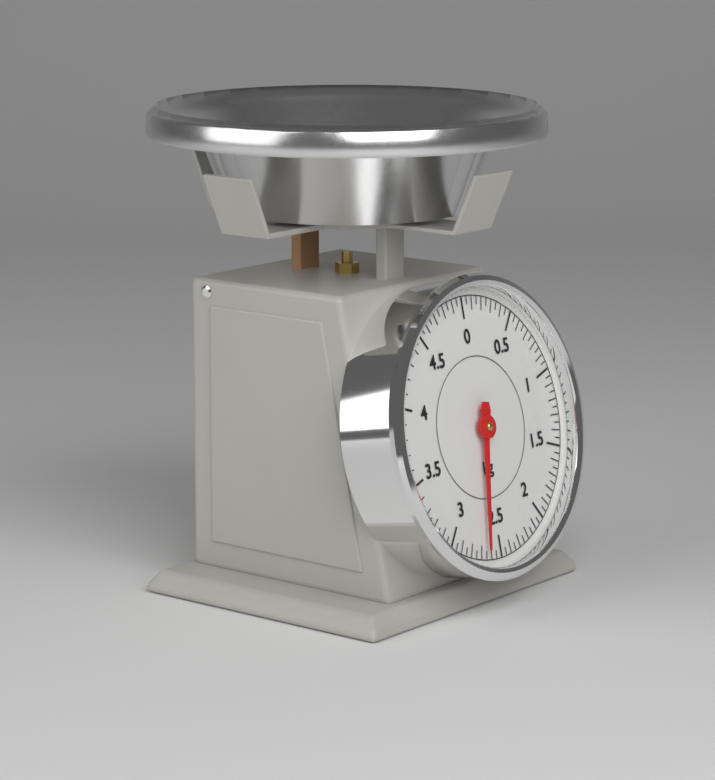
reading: 2.65 kg
